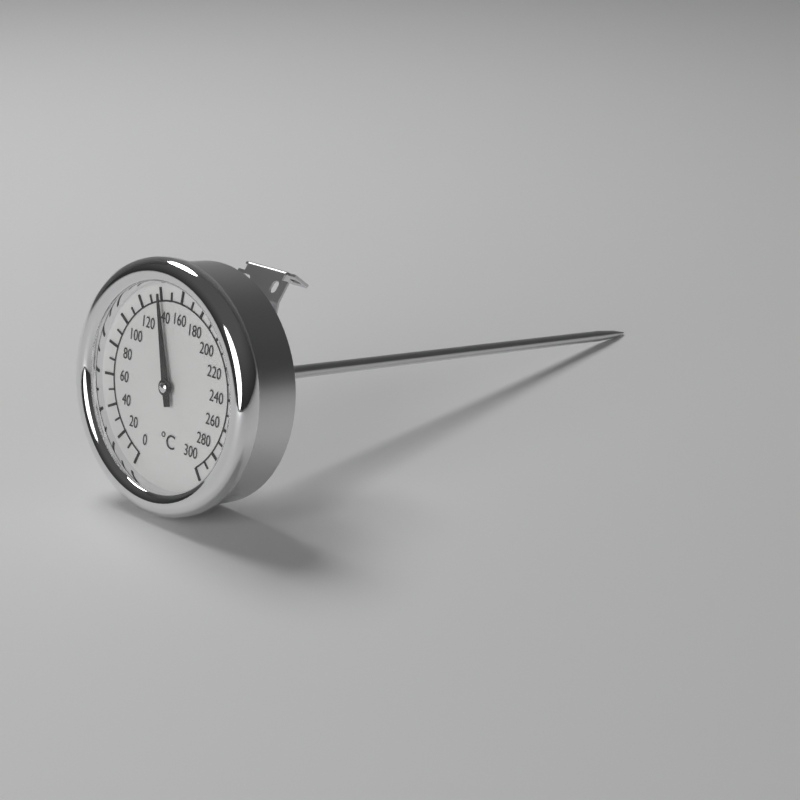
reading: 140 °C
